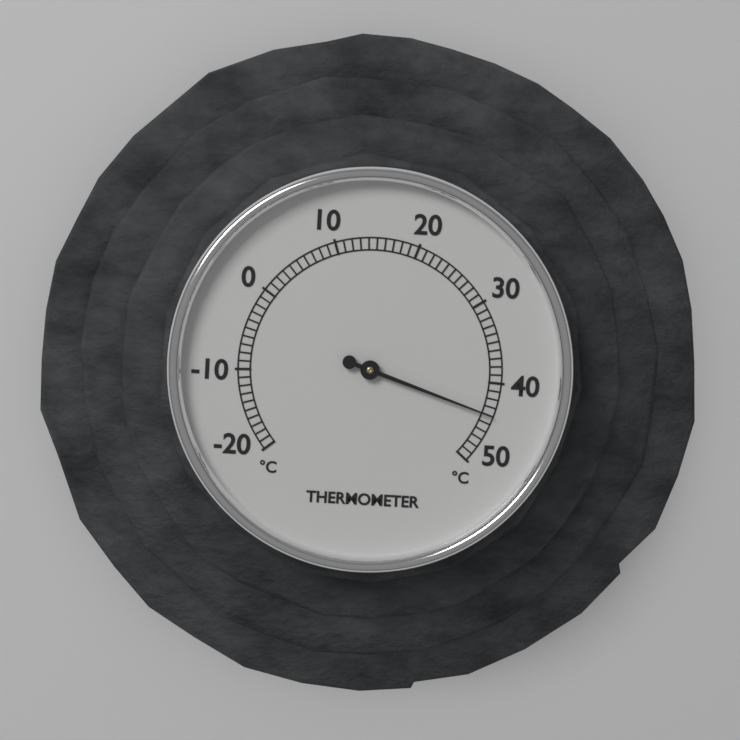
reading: 44 °C
